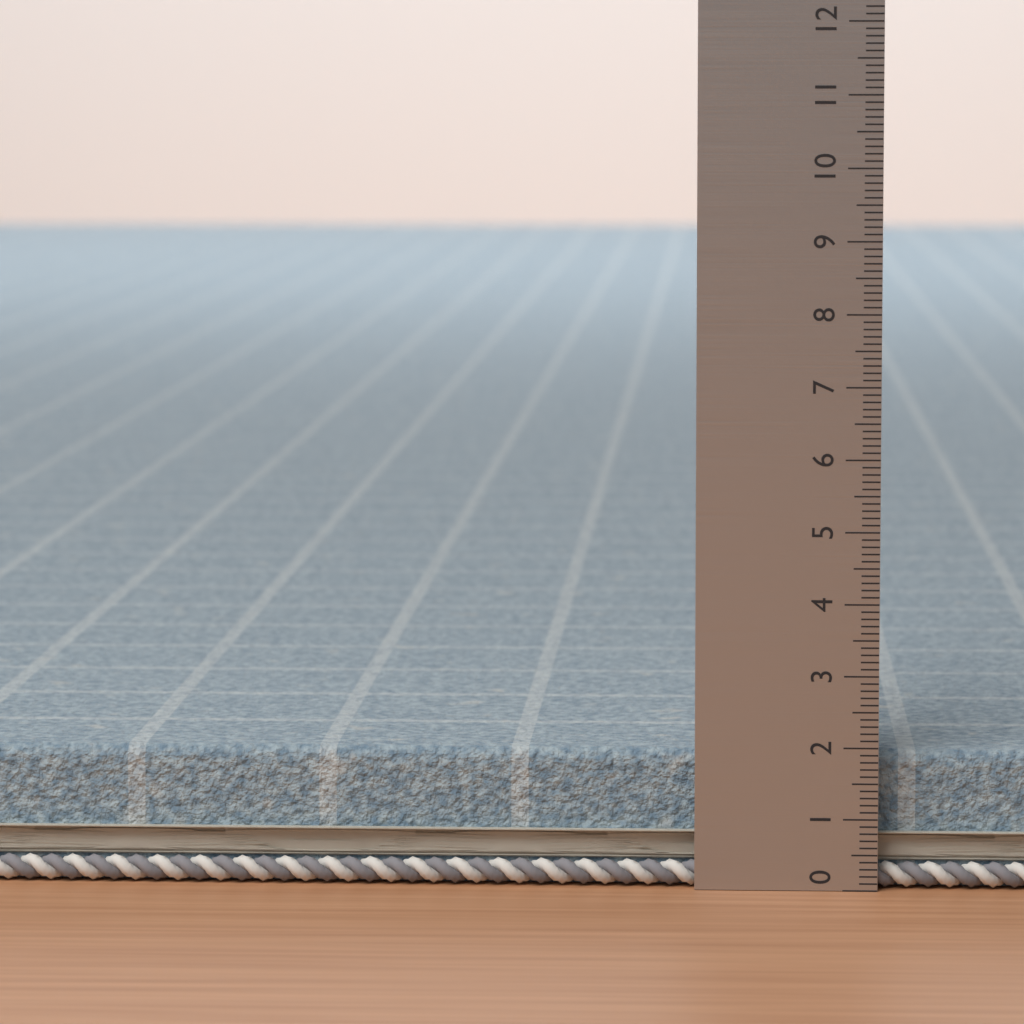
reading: 1.9 (no unit)
